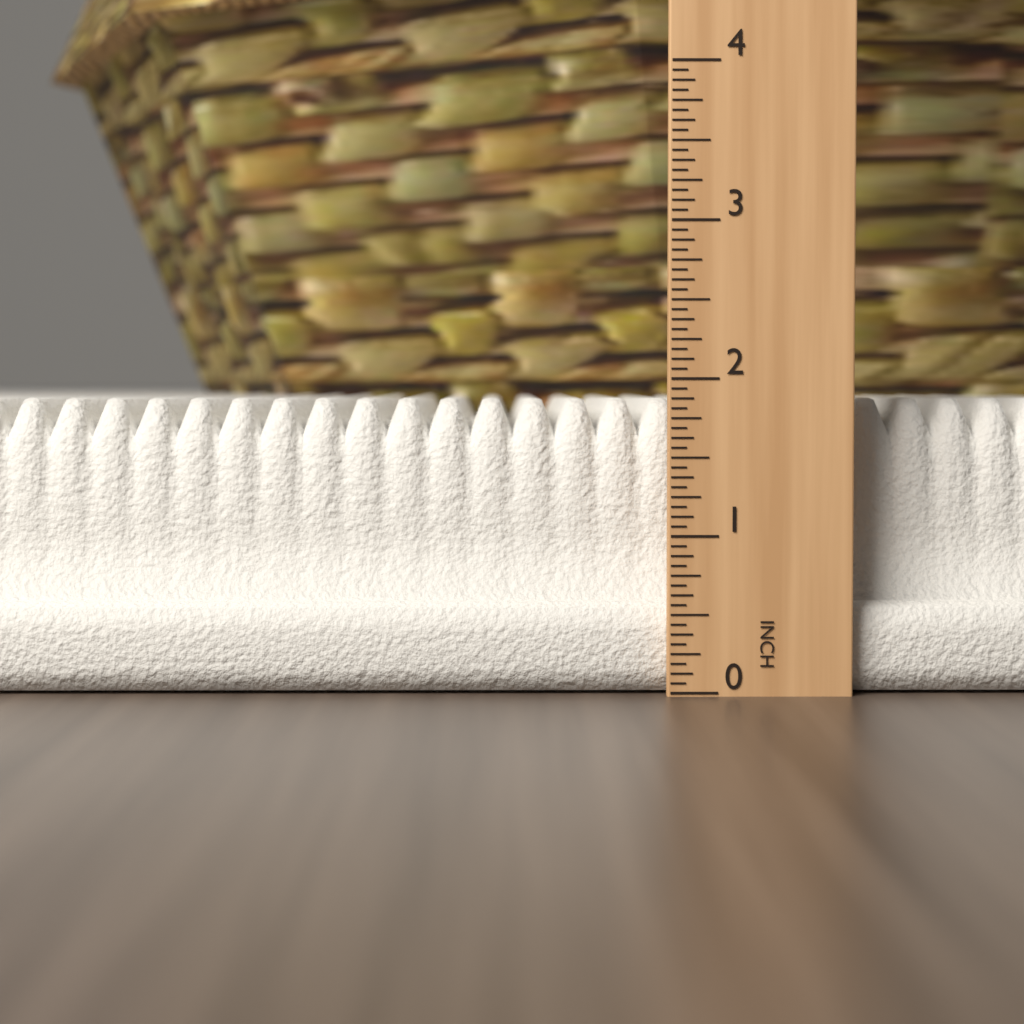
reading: 1.8750 in
